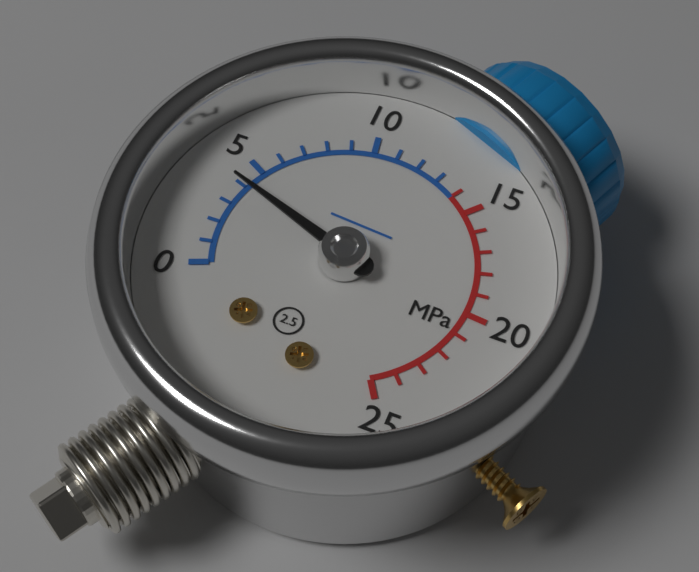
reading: 4 MPa
